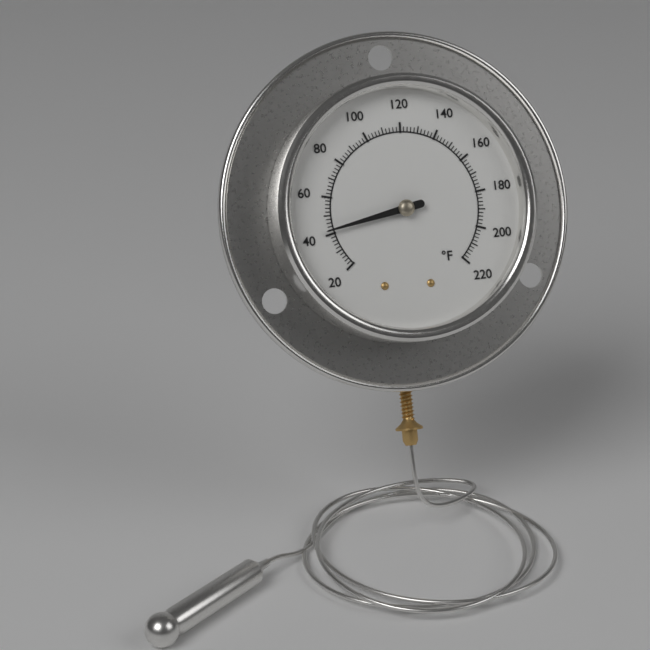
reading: 42 °F
